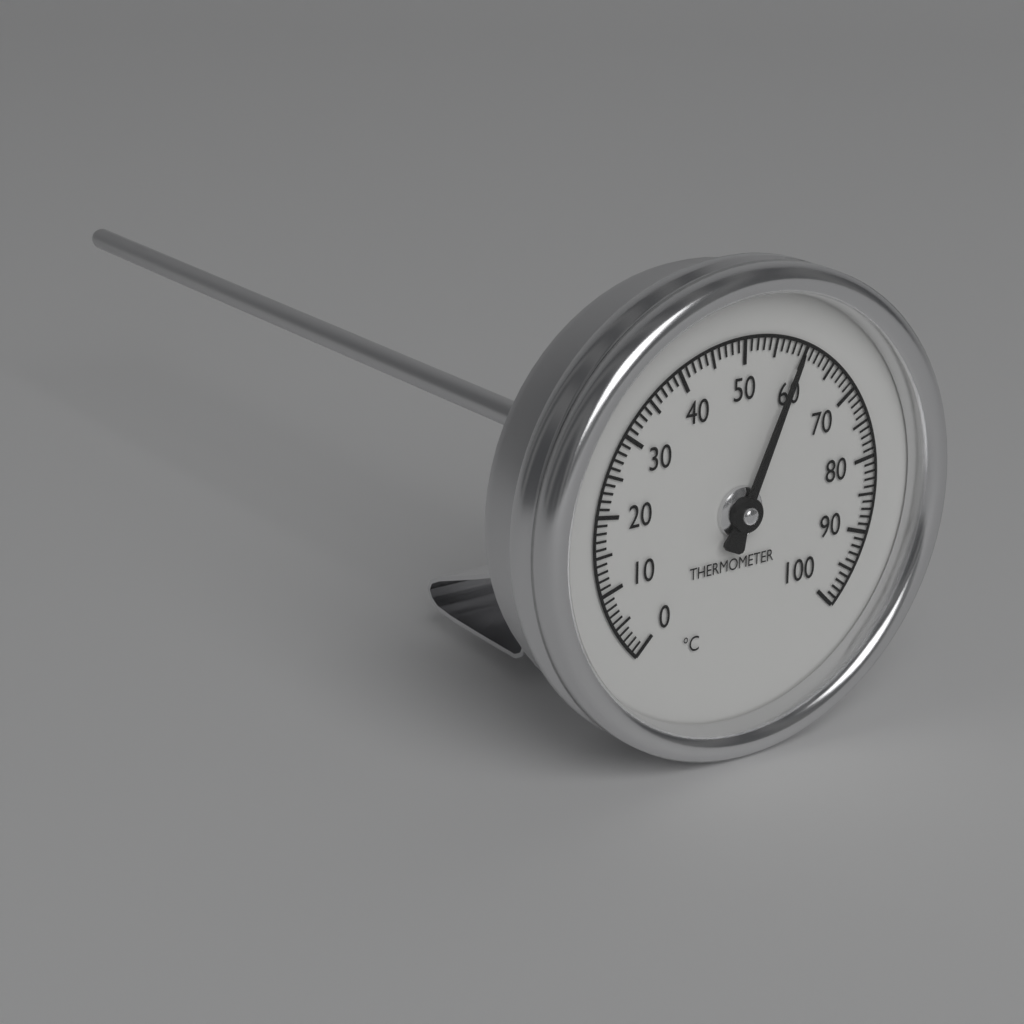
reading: 59 °C
